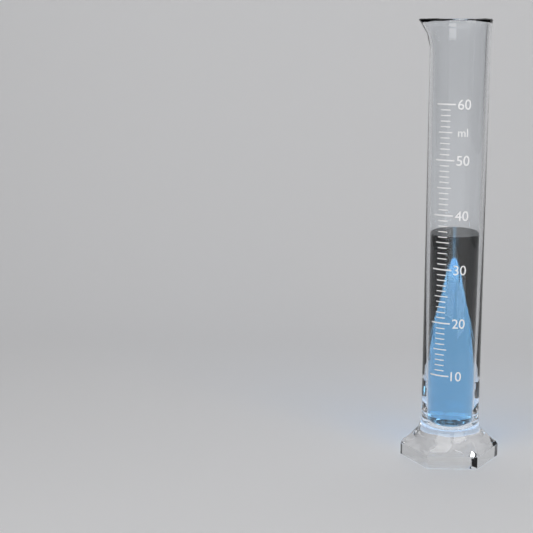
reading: 36 ml
